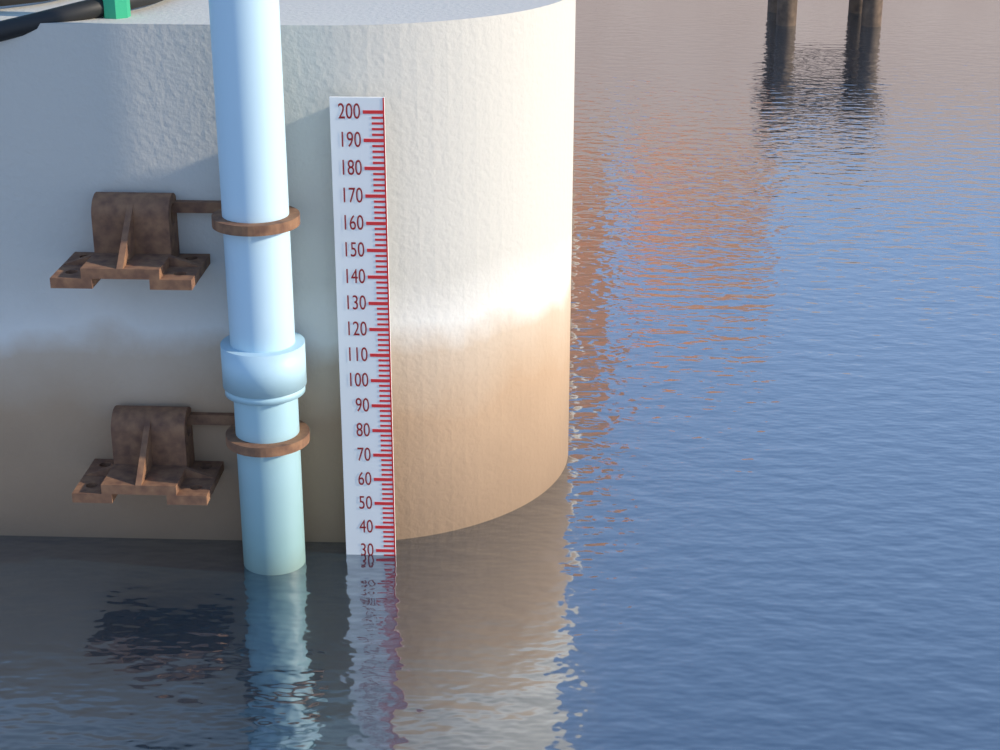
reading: 28 (no unit)
